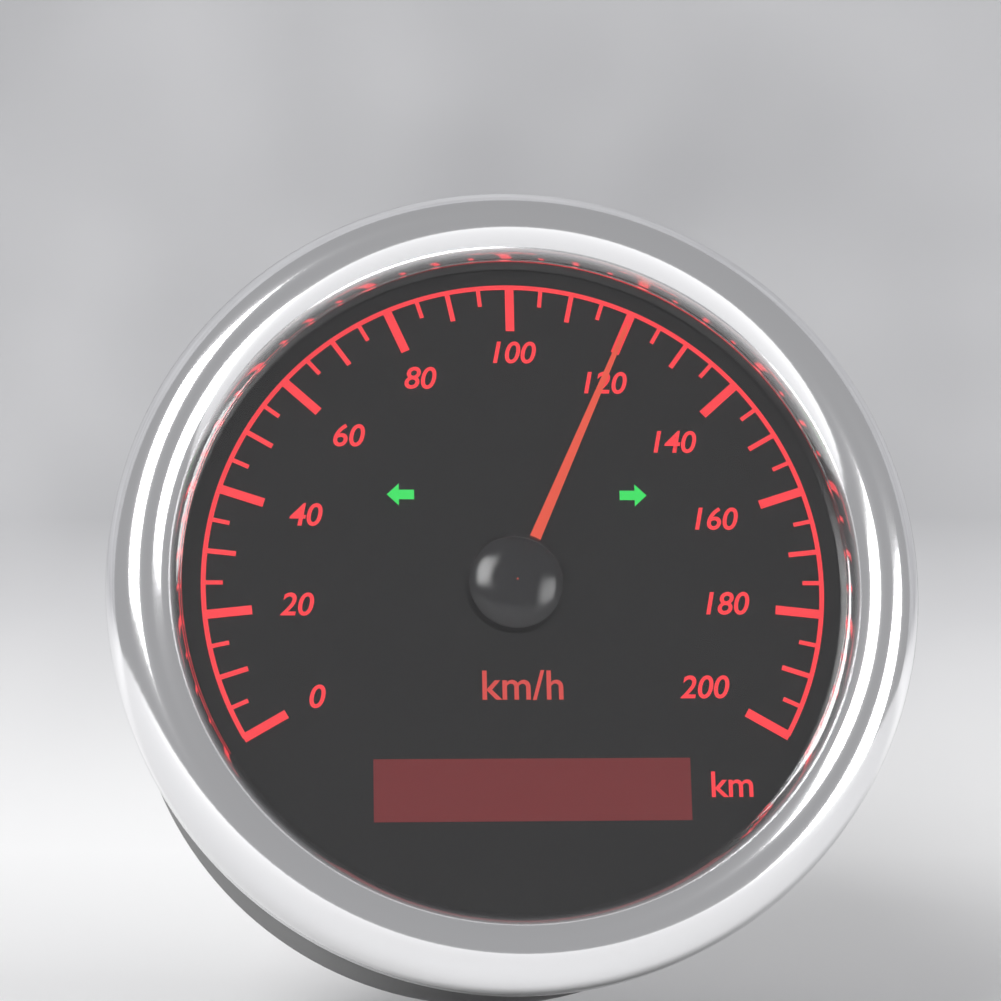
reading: 120 km/h
